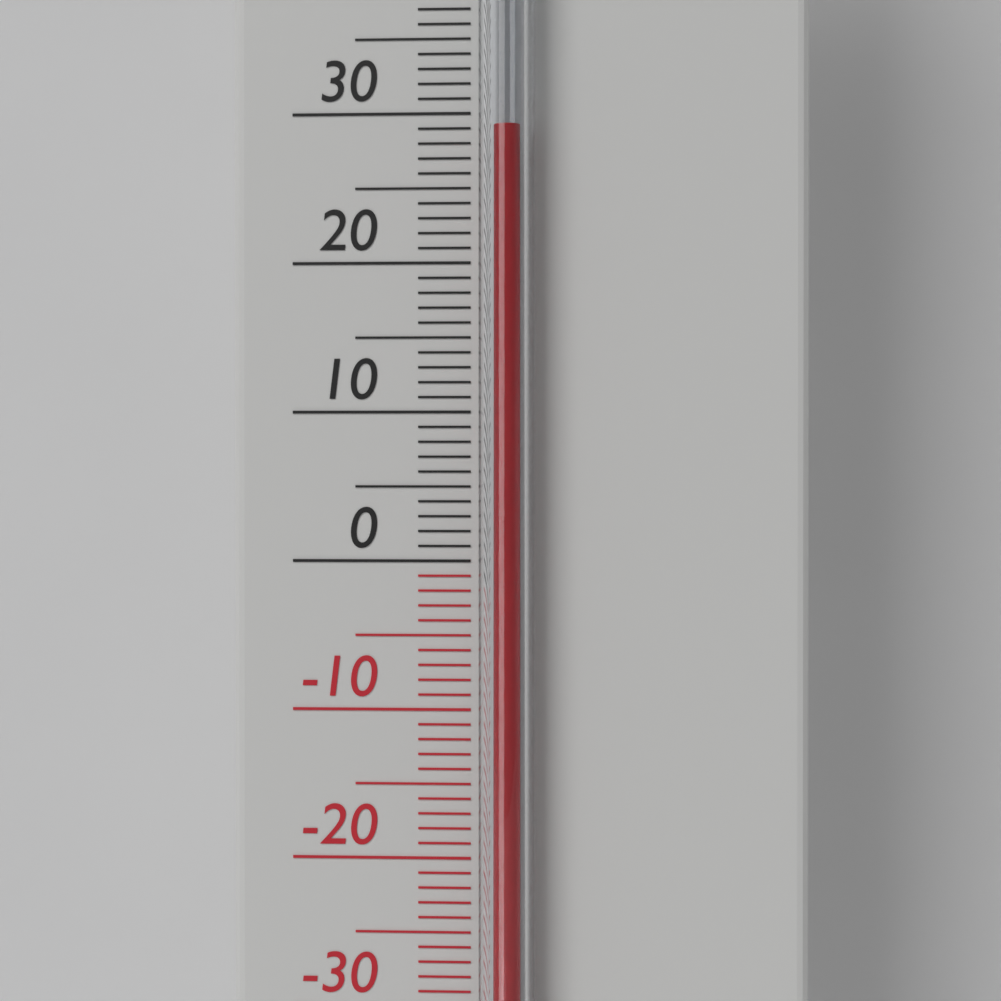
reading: 29 °C
